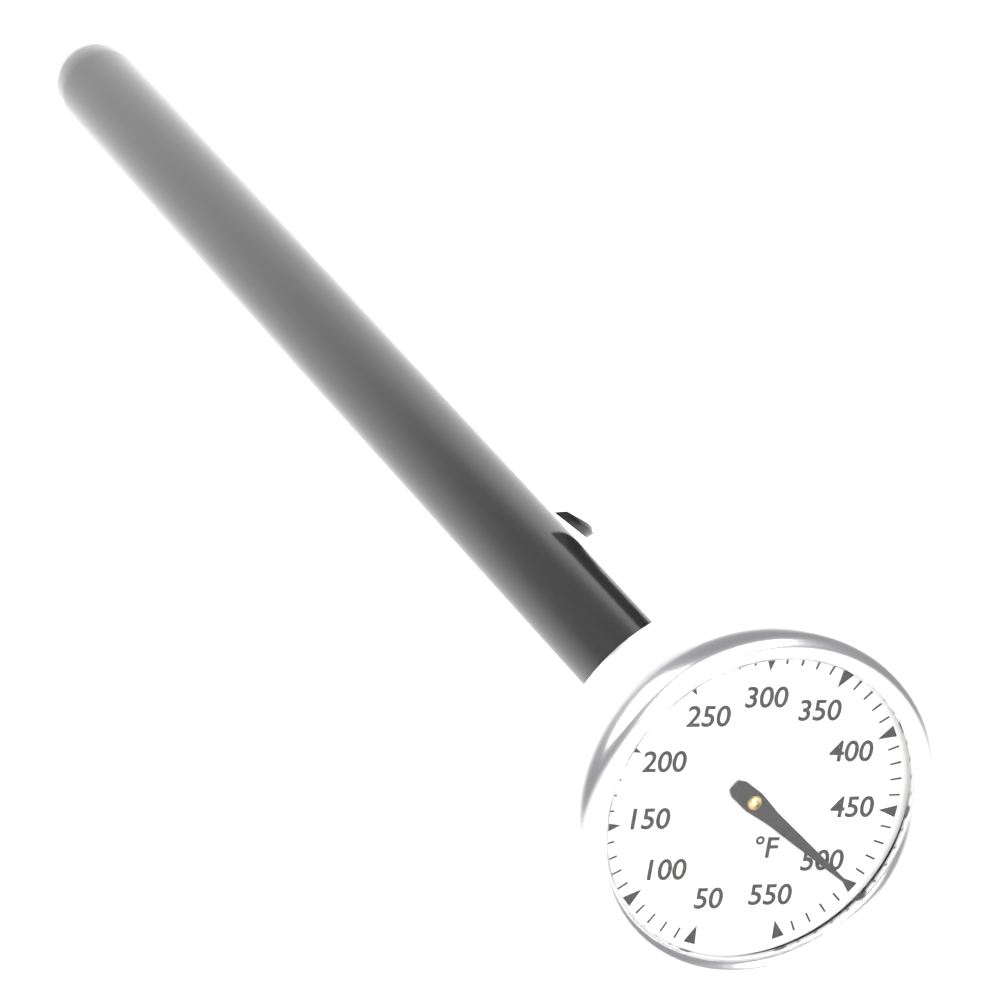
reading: 500 °F
